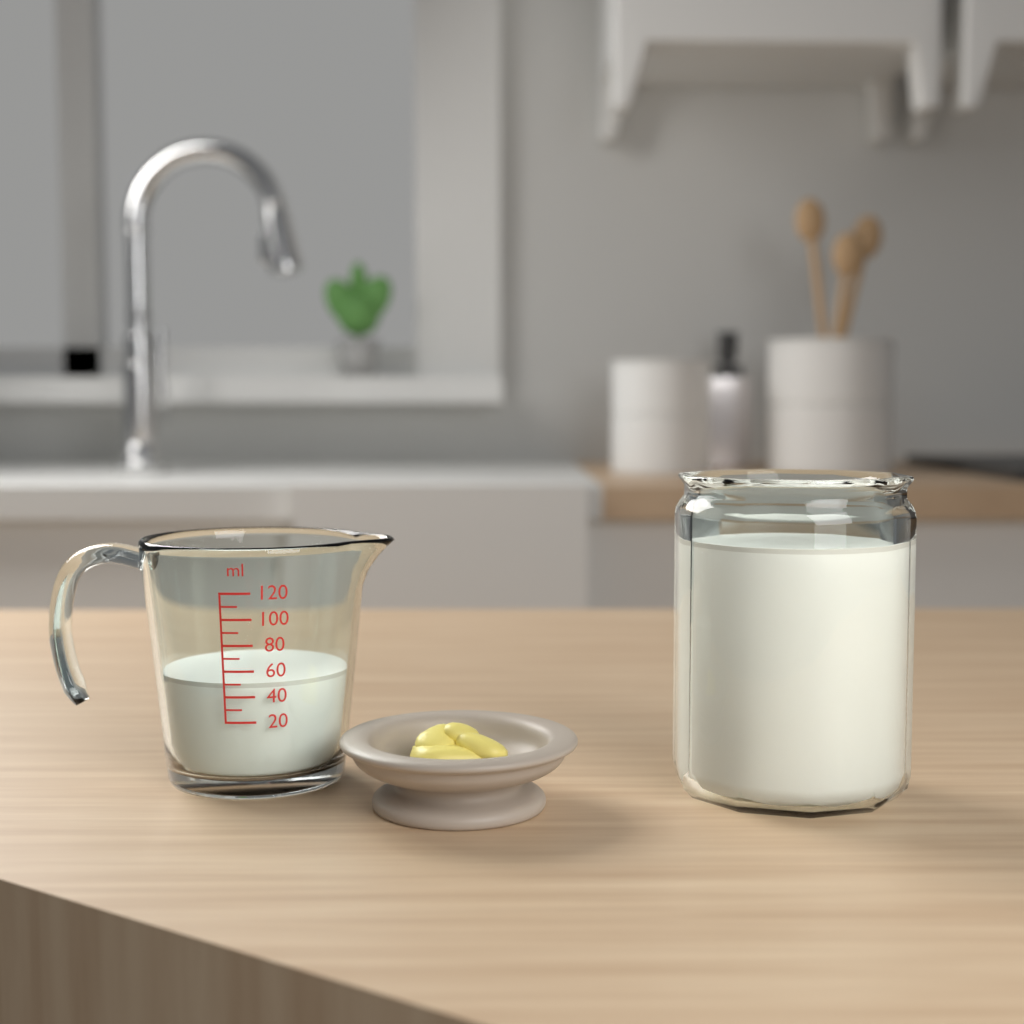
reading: 50 ml
